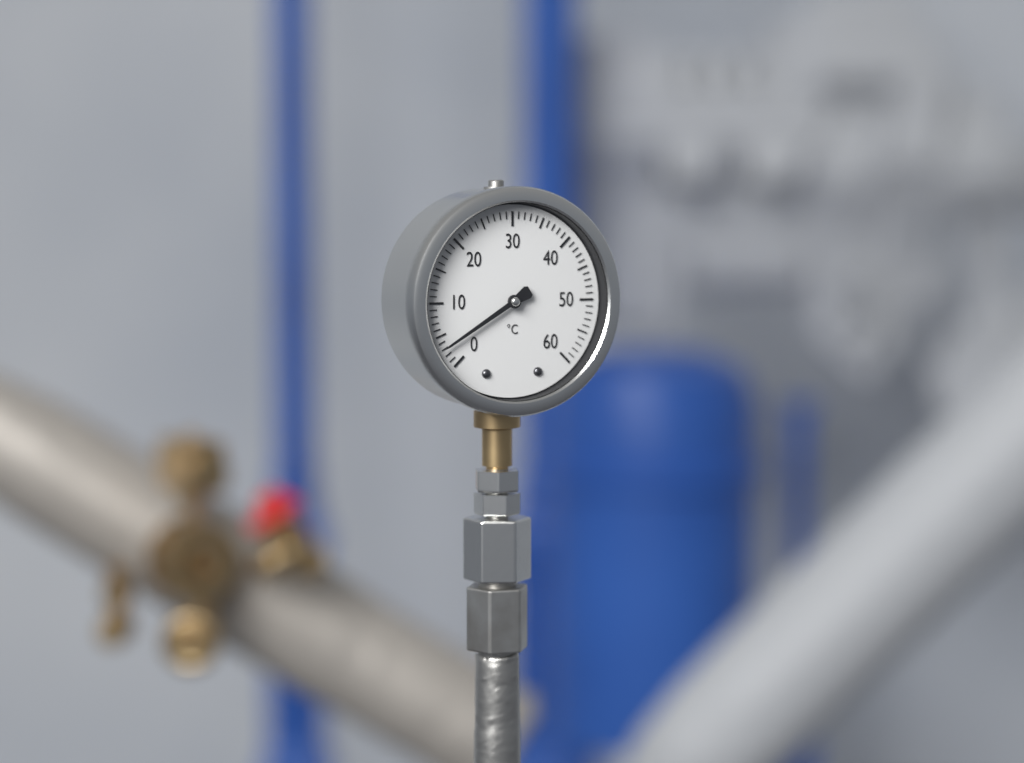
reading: 3 °C
